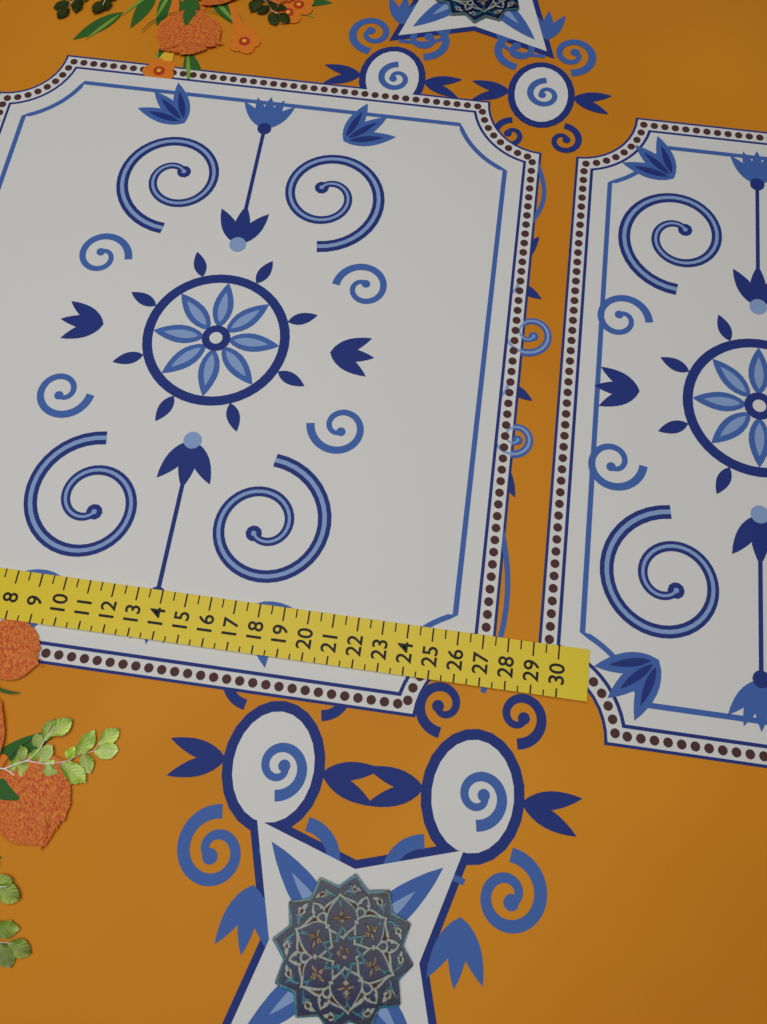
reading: 27.5 (no unit)
